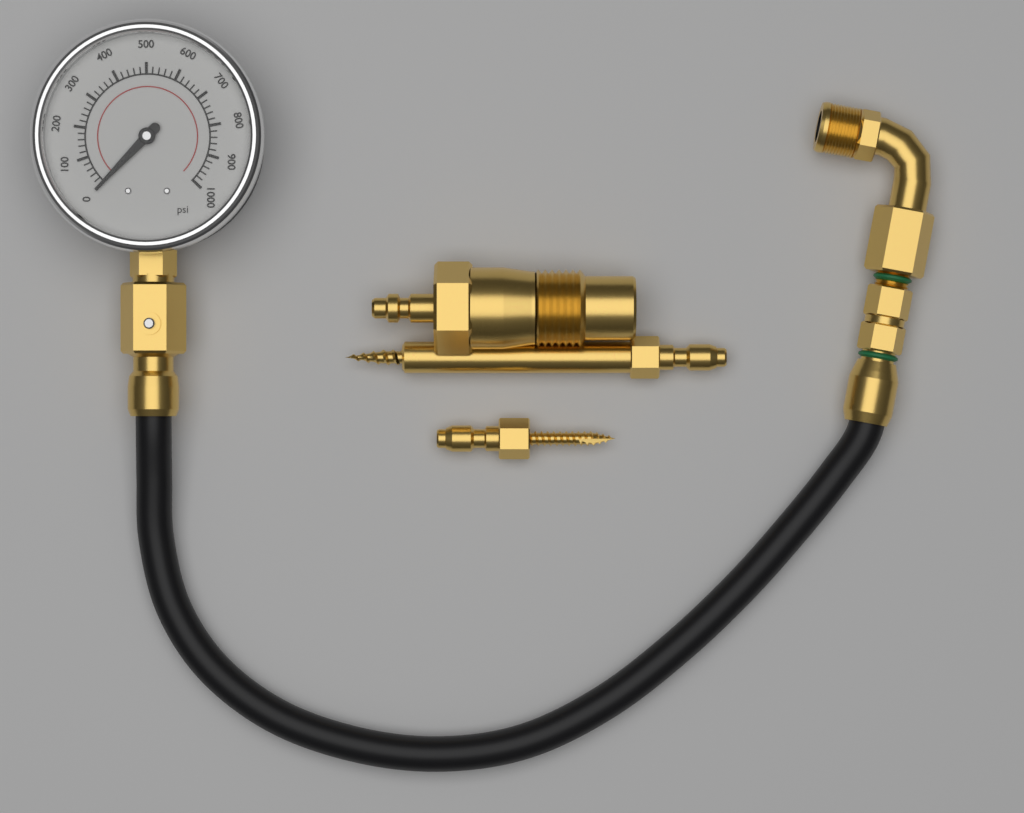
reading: 0 psi
